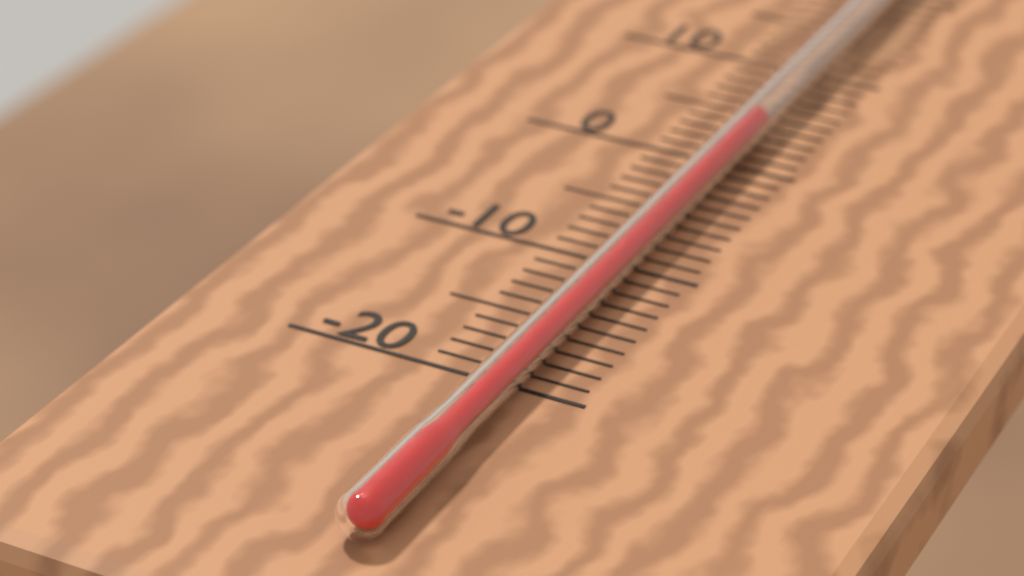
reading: 3 °C
